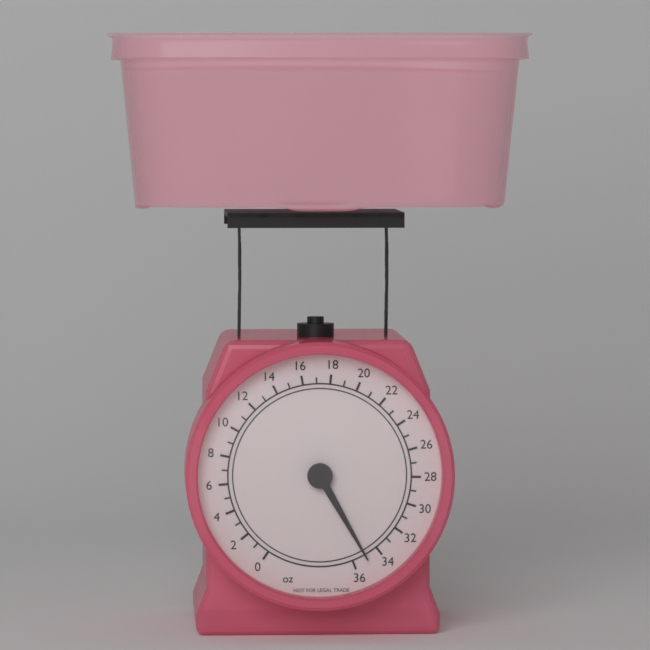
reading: 35 oz
